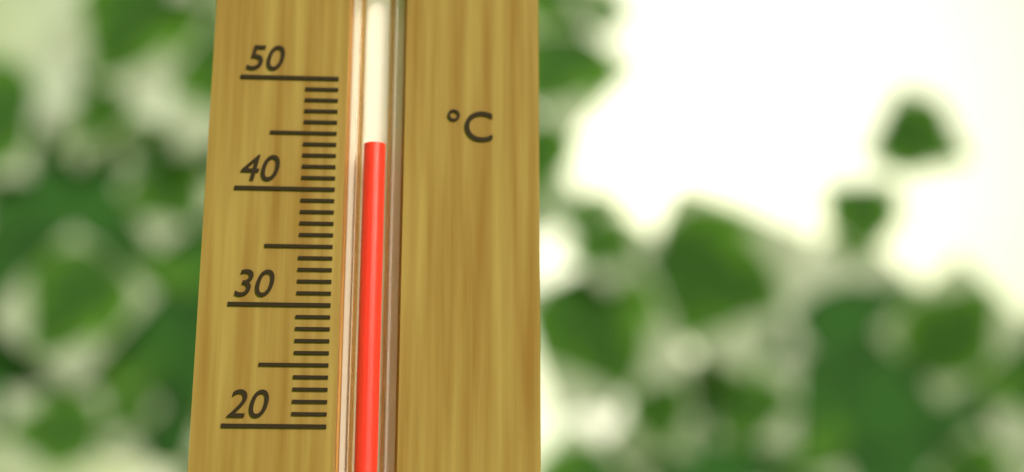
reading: 44 °C
